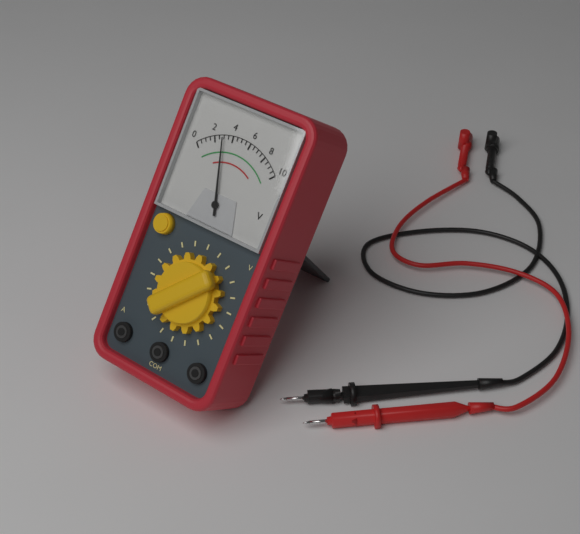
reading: 3.0 V
